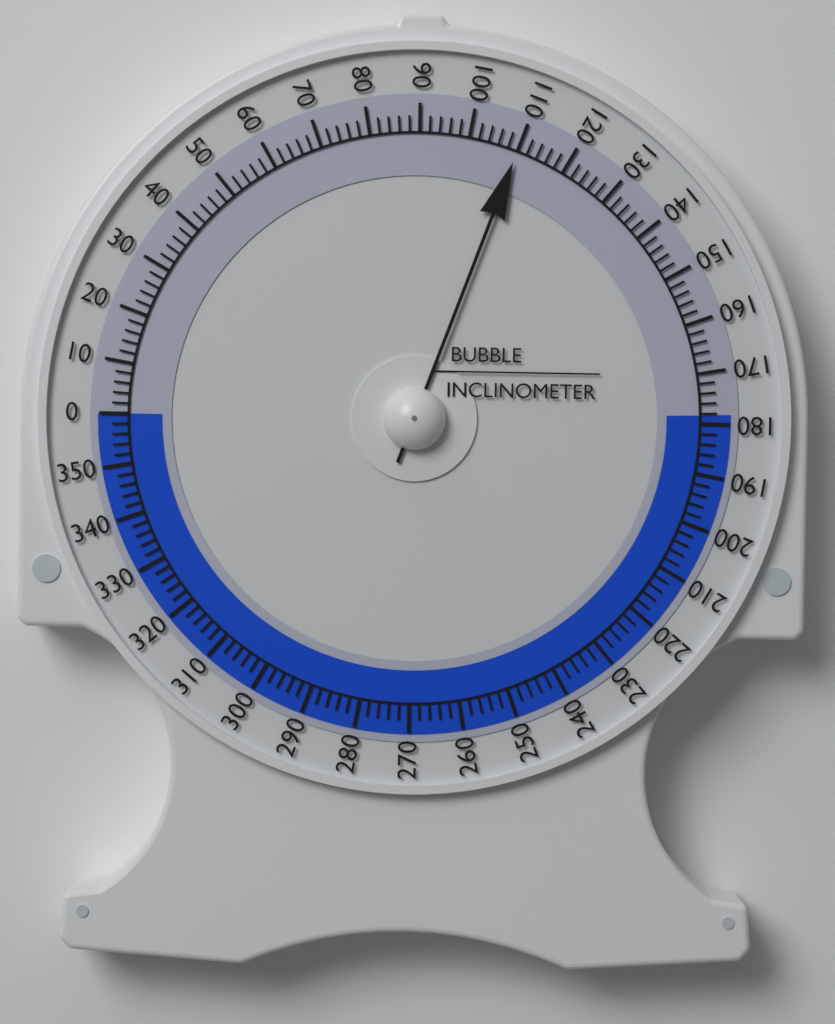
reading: 110 (no unit)
